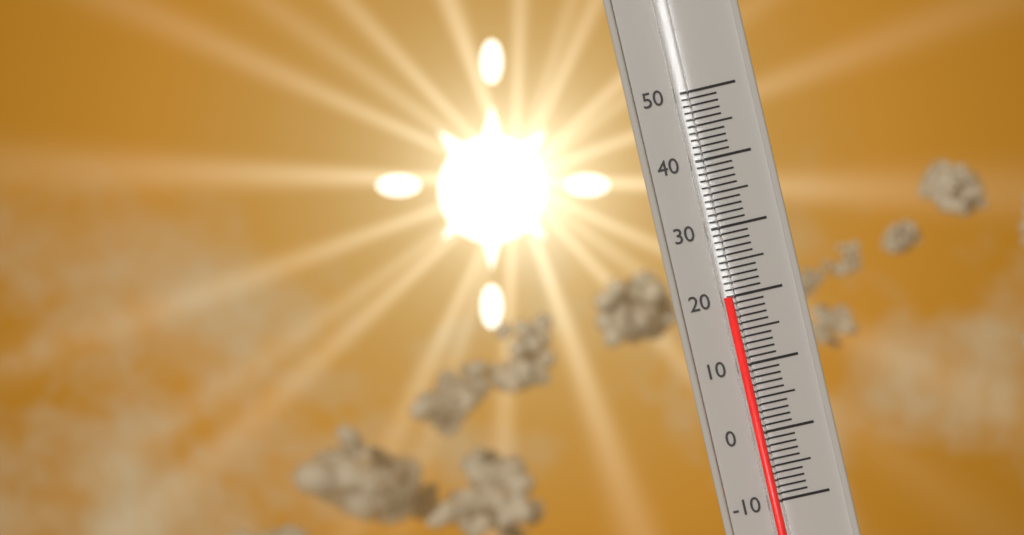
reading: 20 (no unit)
